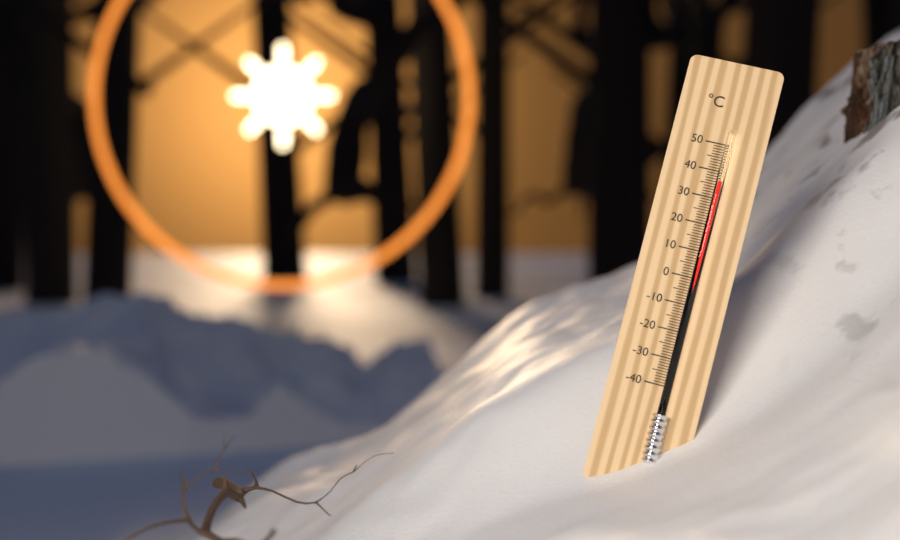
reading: 36 °C
